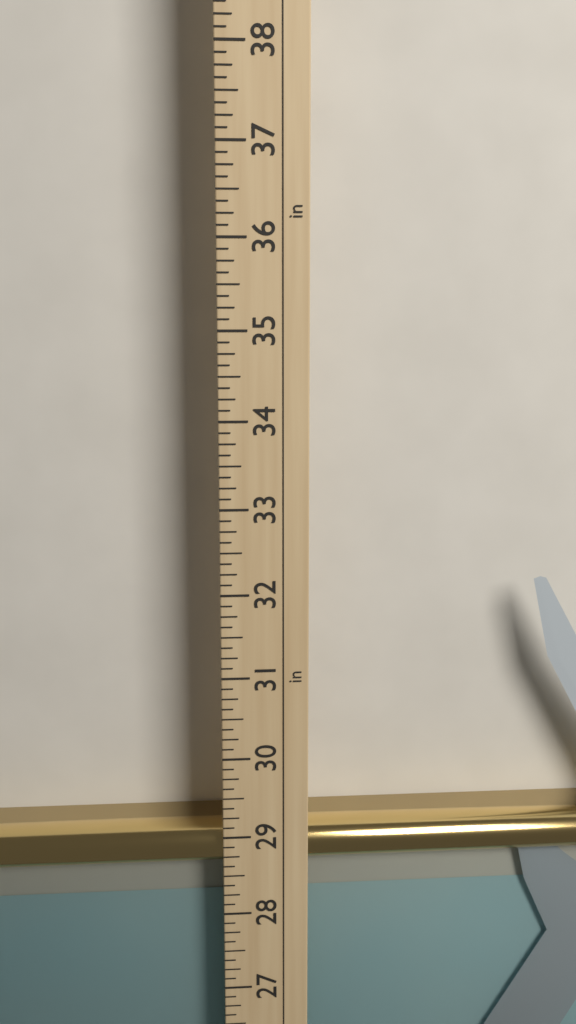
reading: 29.000 in
